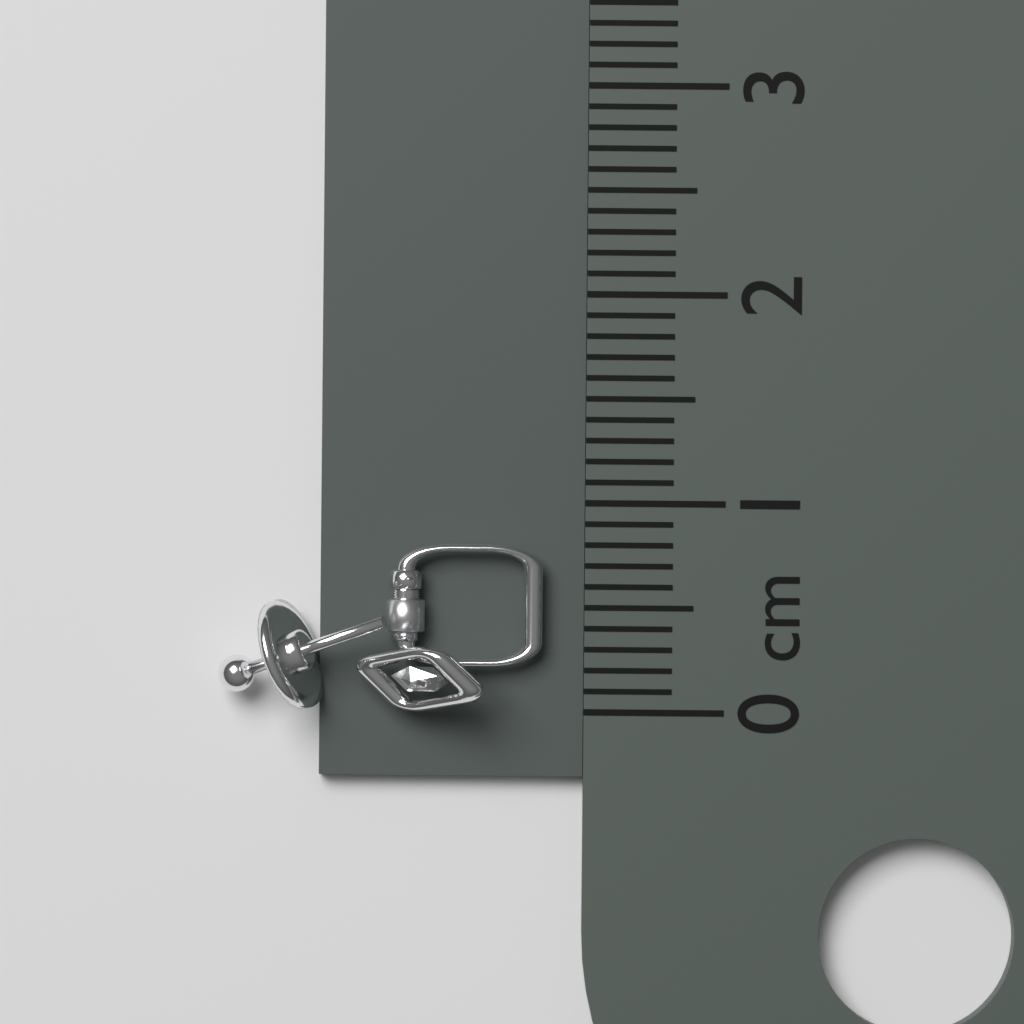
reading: 0.8 cm
